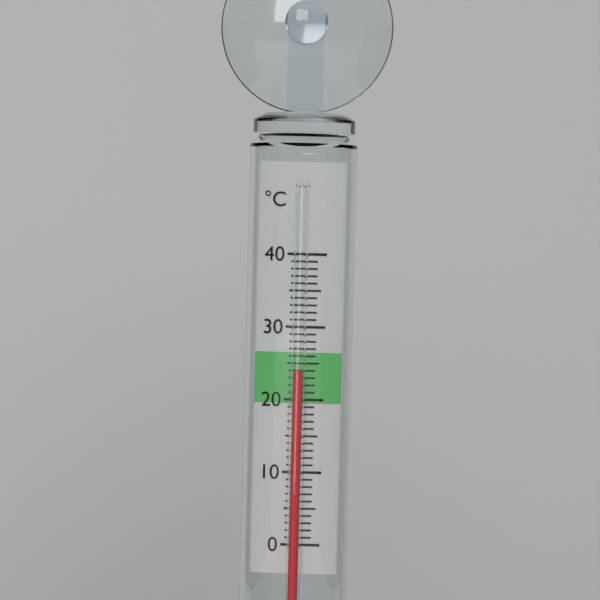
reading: 24 °C
